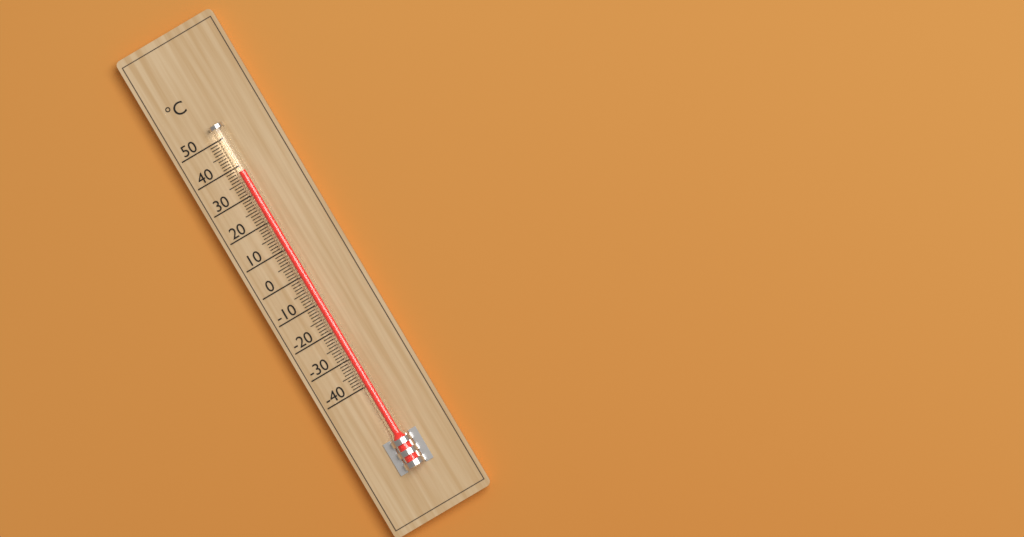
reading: 38 °C
